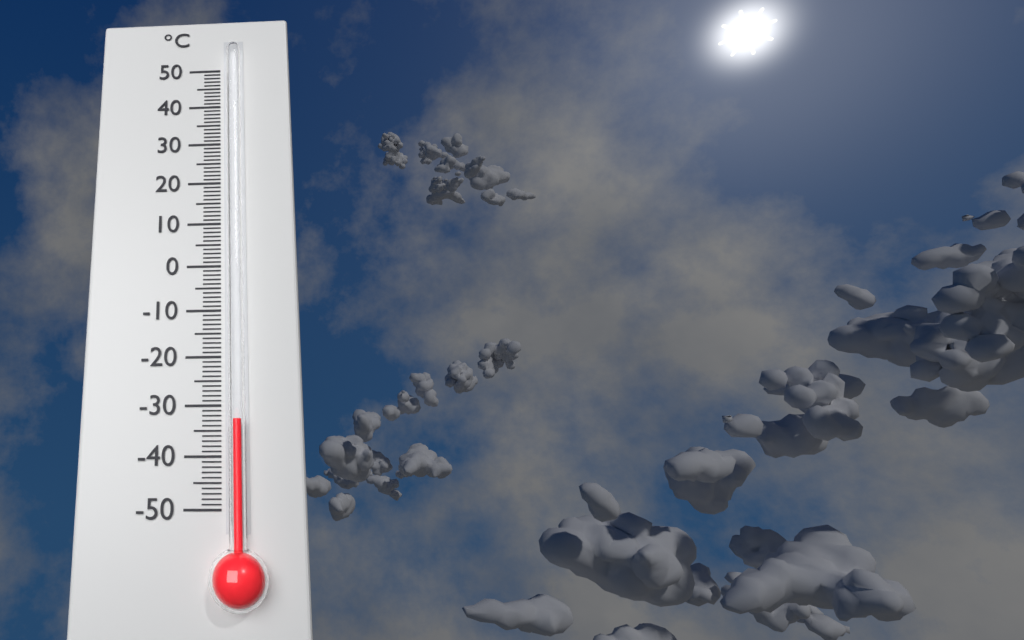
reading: -33 °C
